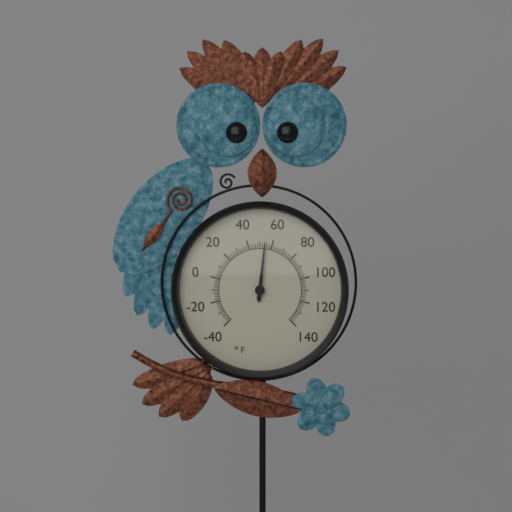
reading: 54 °F
